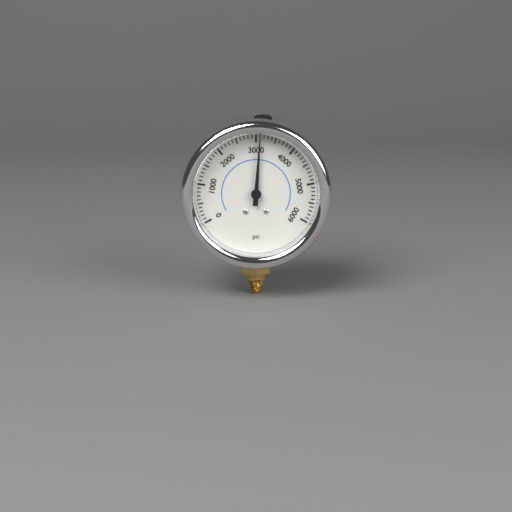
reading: 3100 psi
